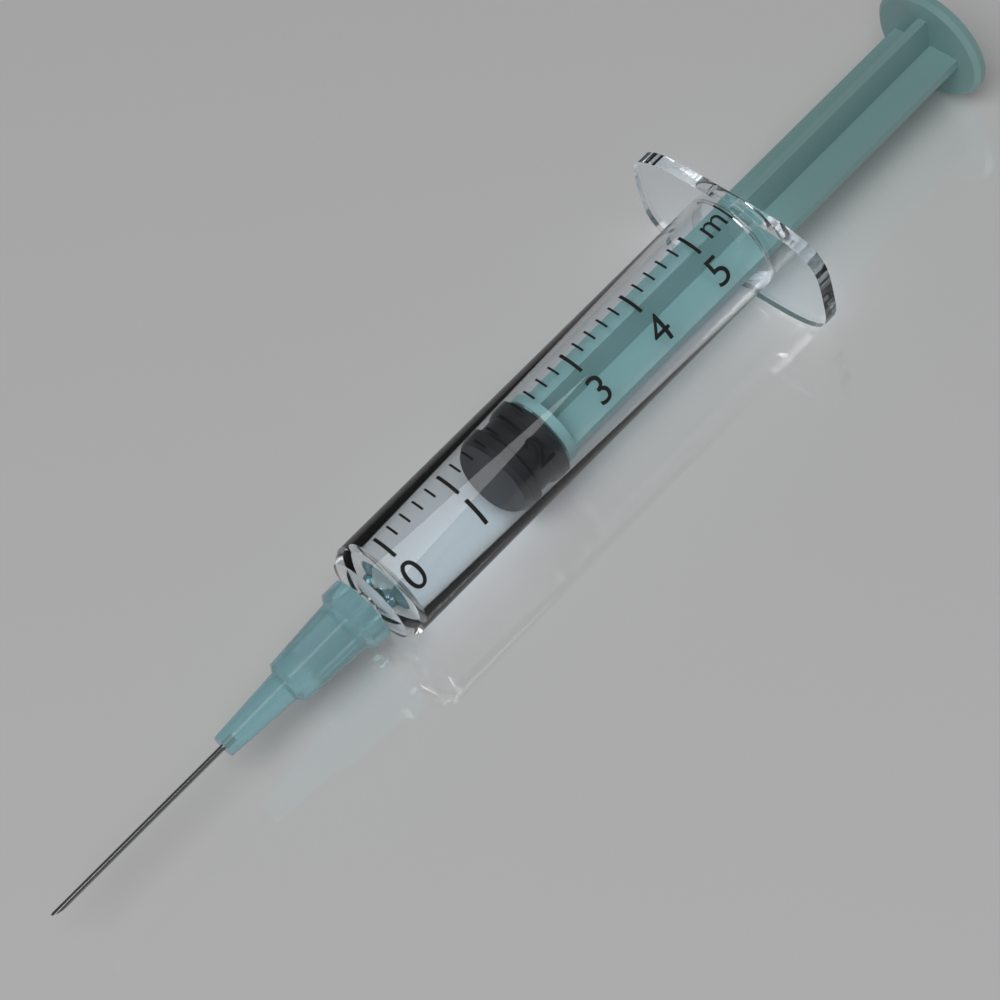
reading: 1.6 ml
